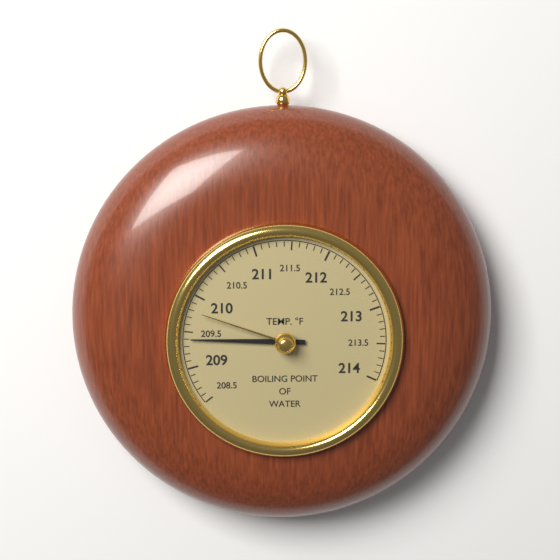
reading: 209.4 °F
